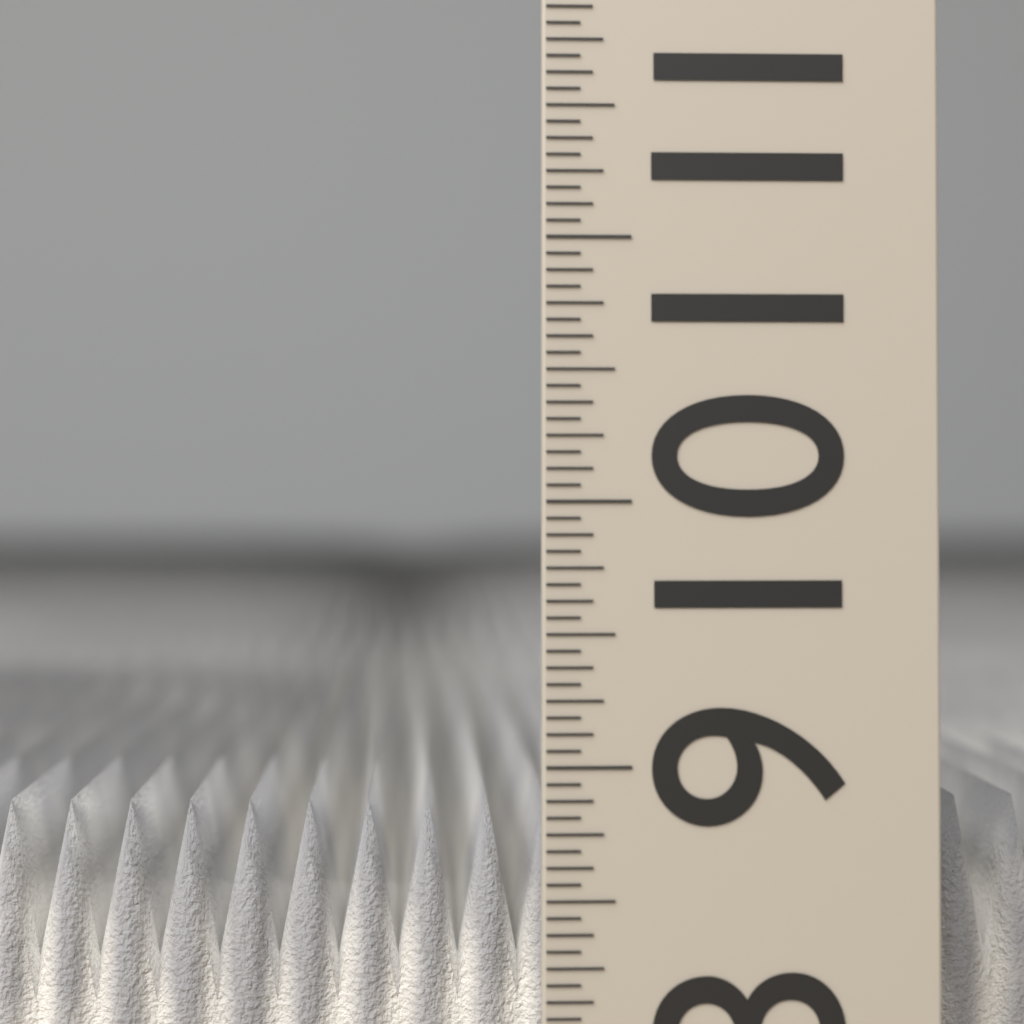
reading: 8.8125 (no unit)
